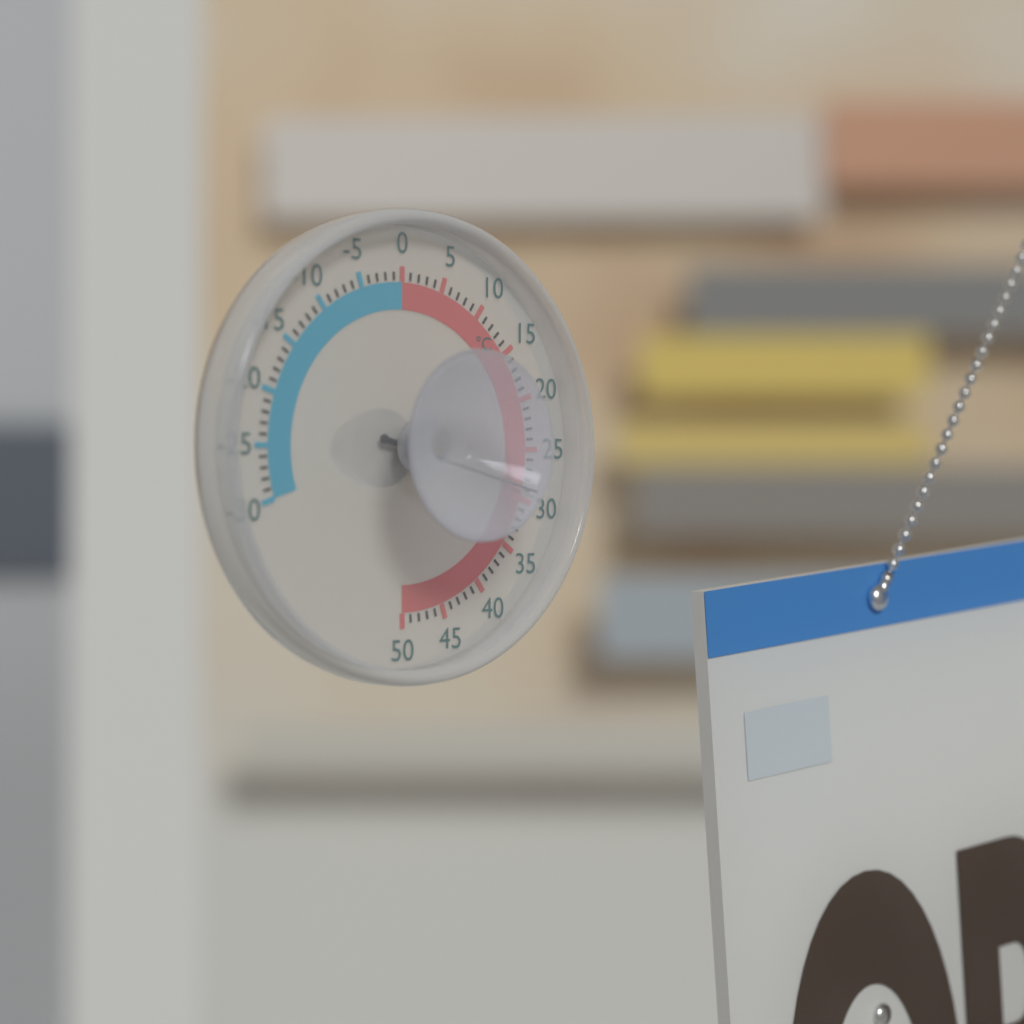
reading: 29 °C
